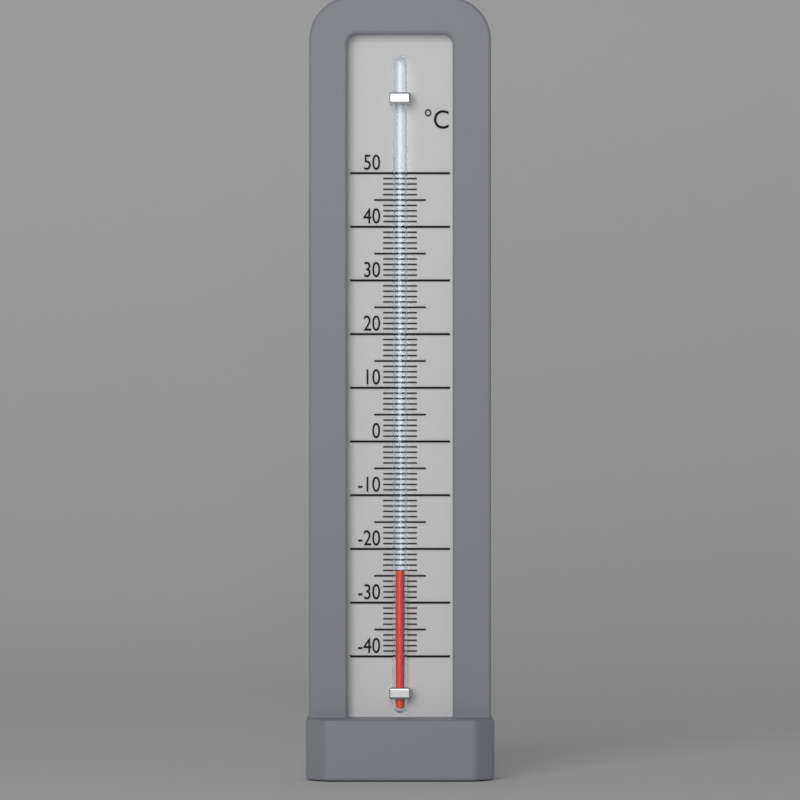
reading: -24 °C
